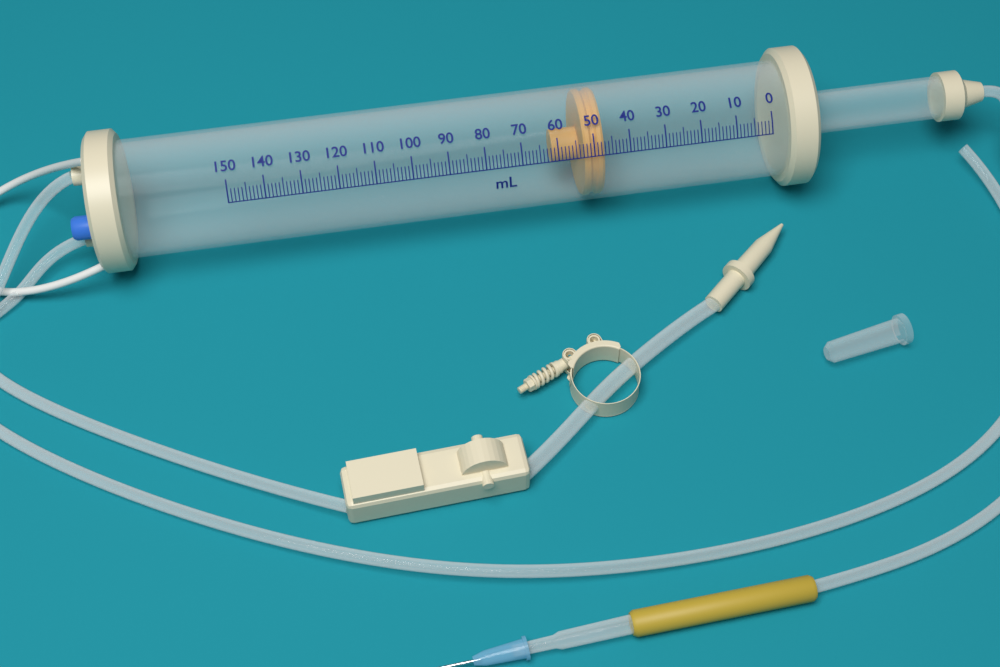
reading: 47 ml
